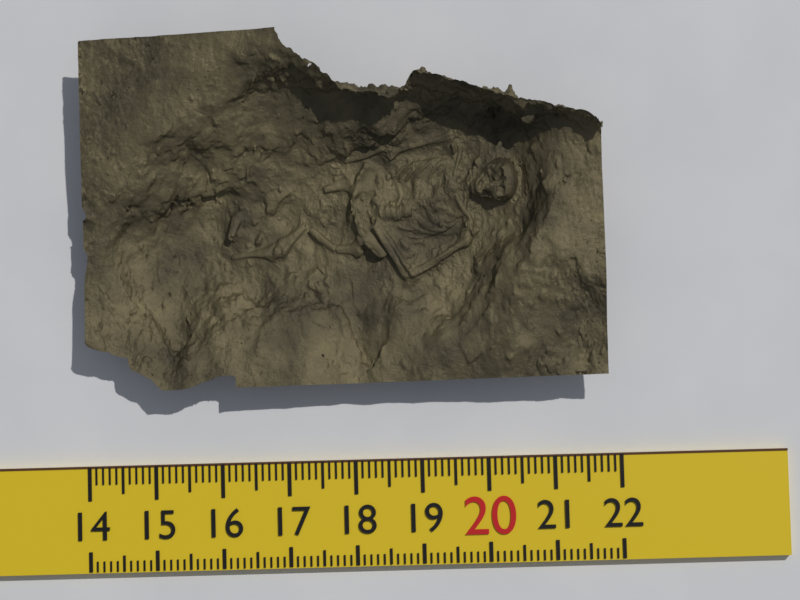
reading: 21.8 (no unit)
